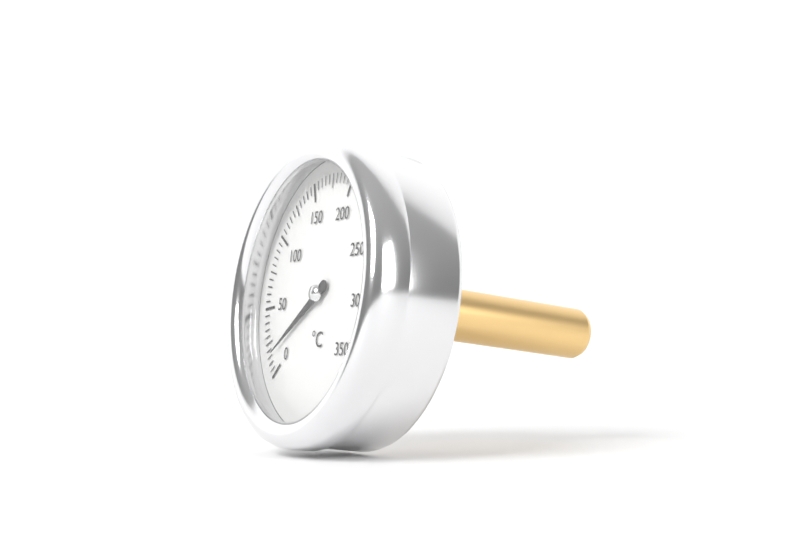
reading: 15 °C
